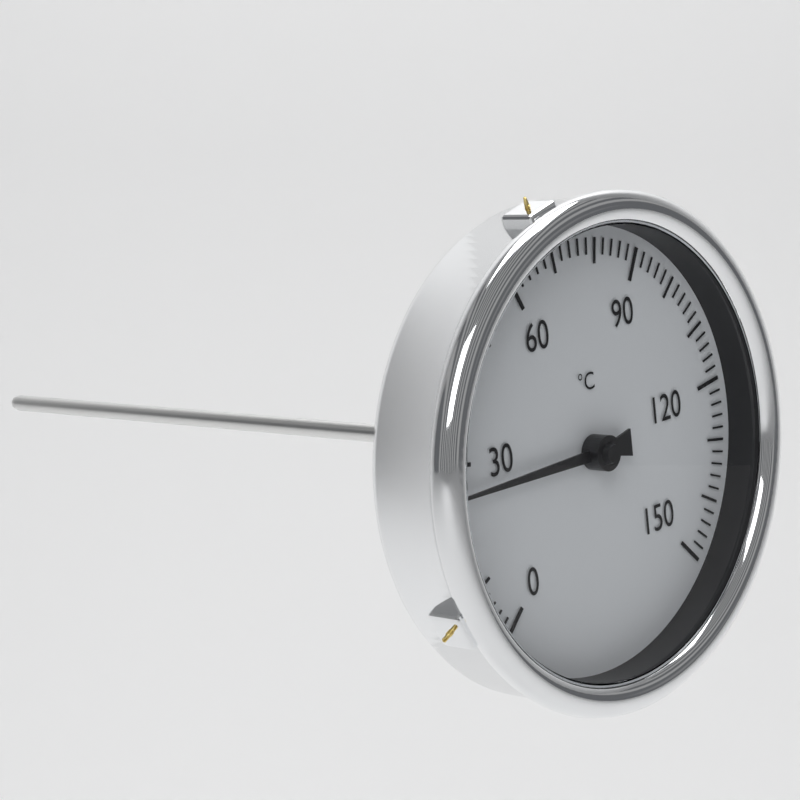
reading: 25 °C
